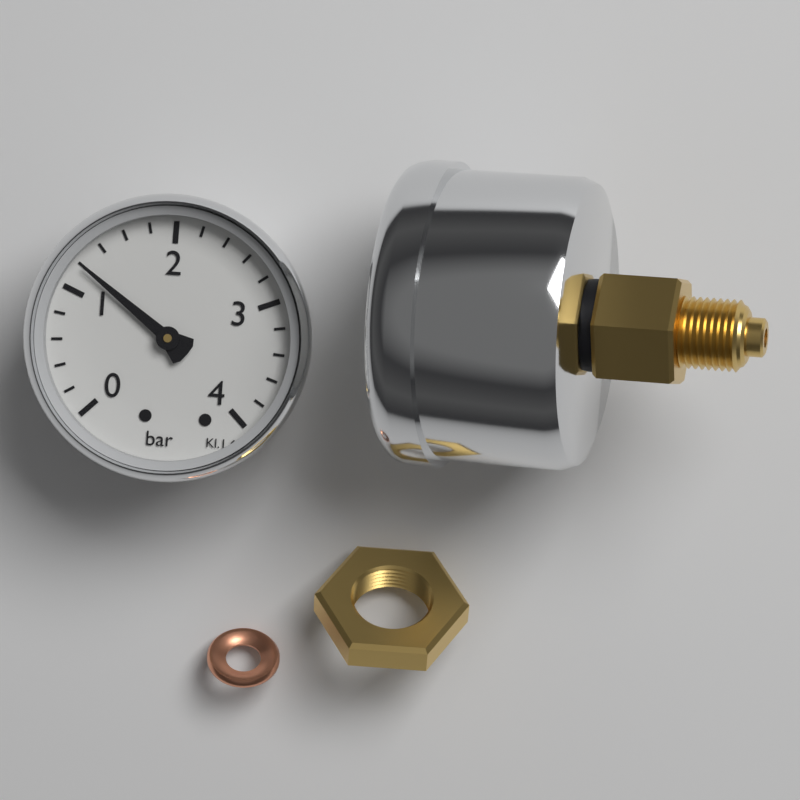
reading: 1.2 bar
